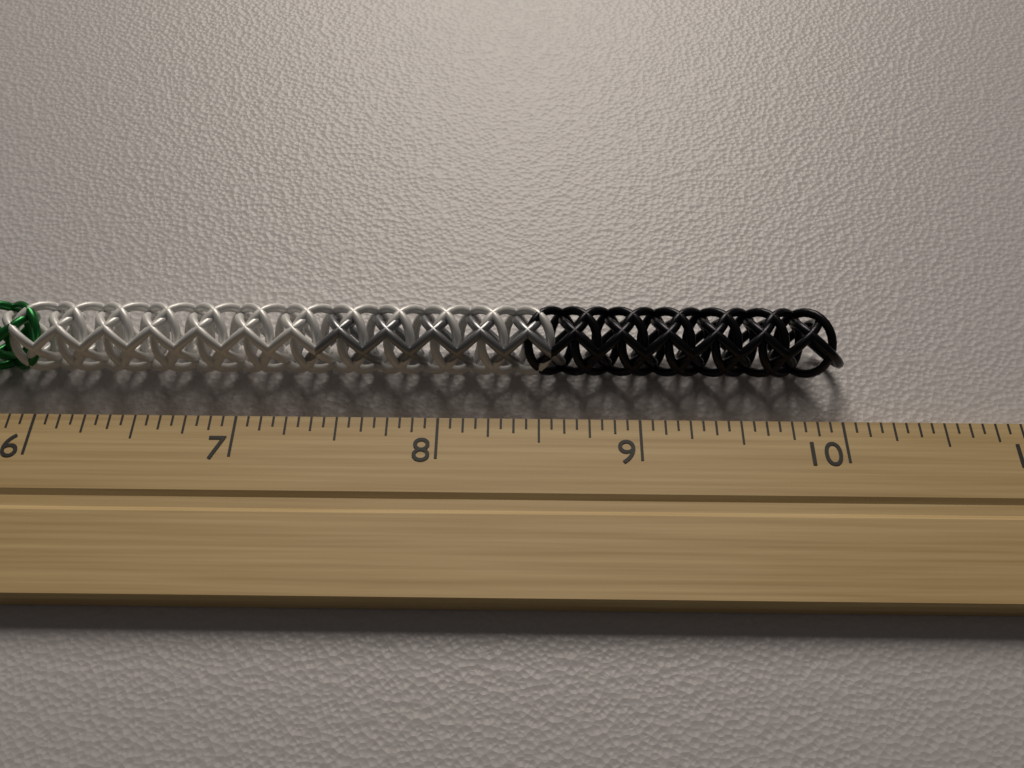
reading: 10.0625 inch
